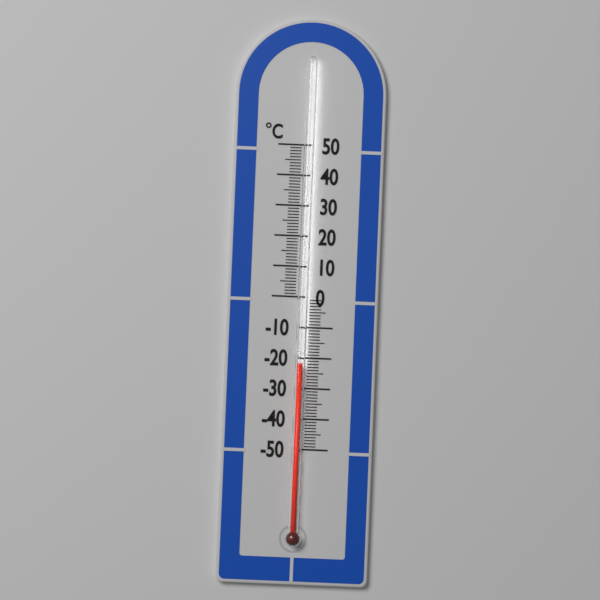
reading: -22 °C
